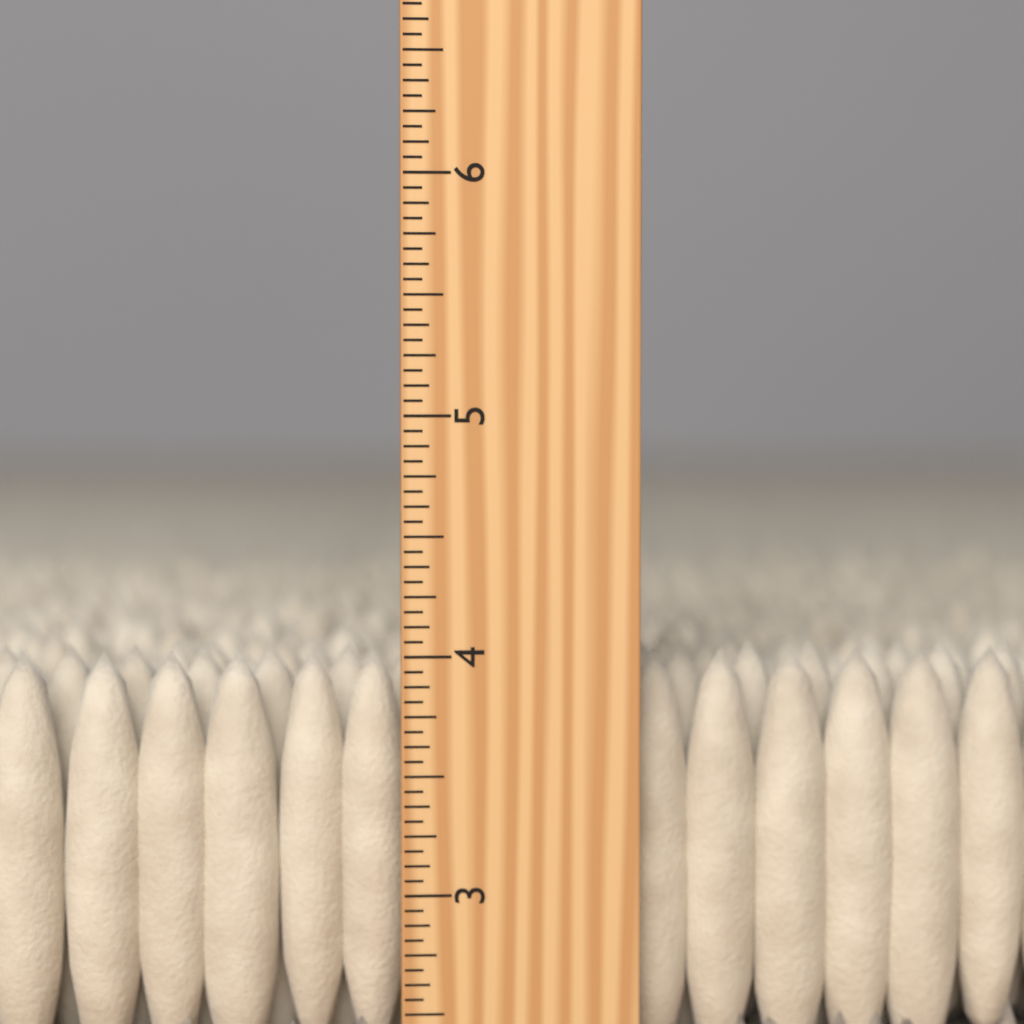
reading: 4.0000 inch
